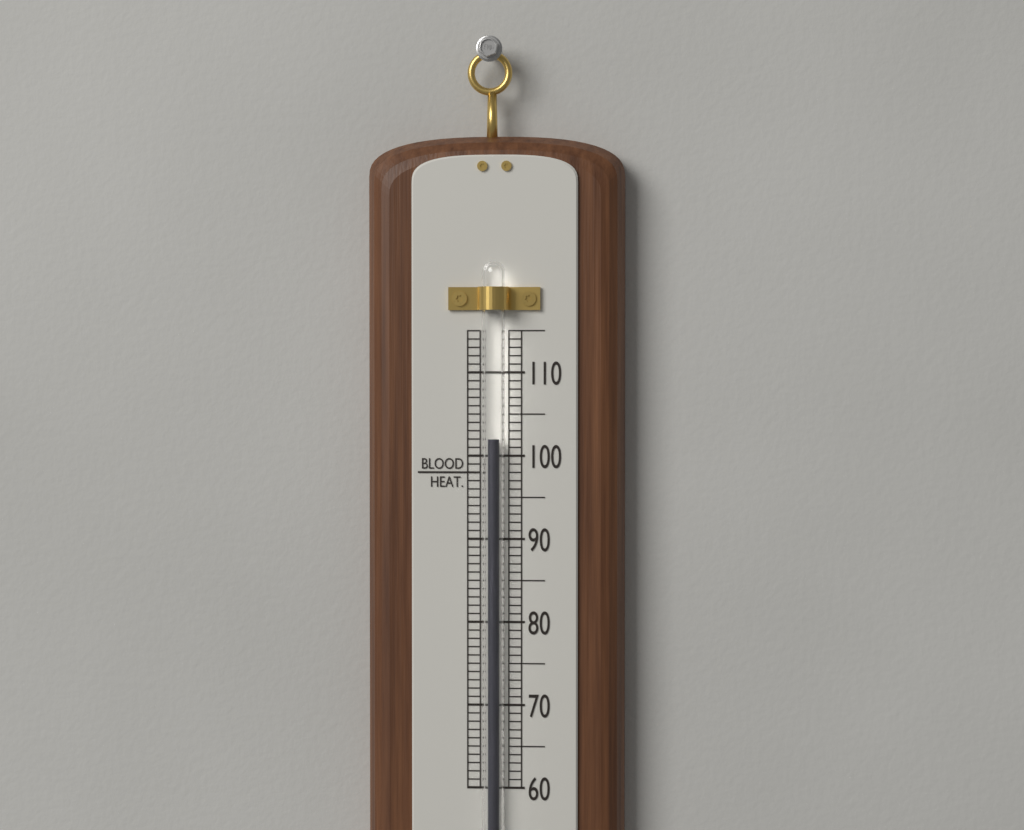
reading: 102 (no unit)
